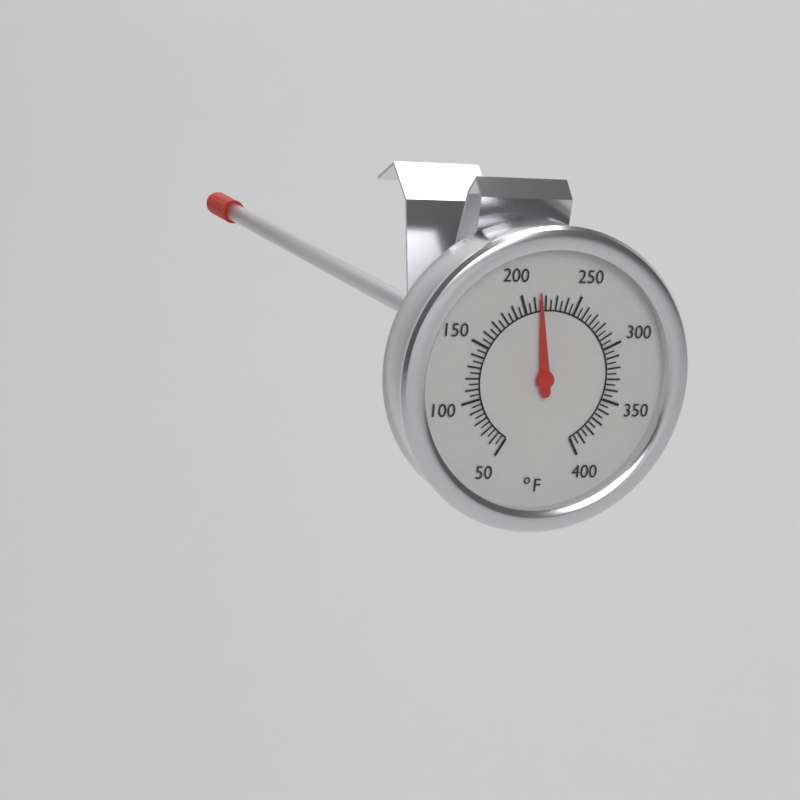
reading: 215 °F
